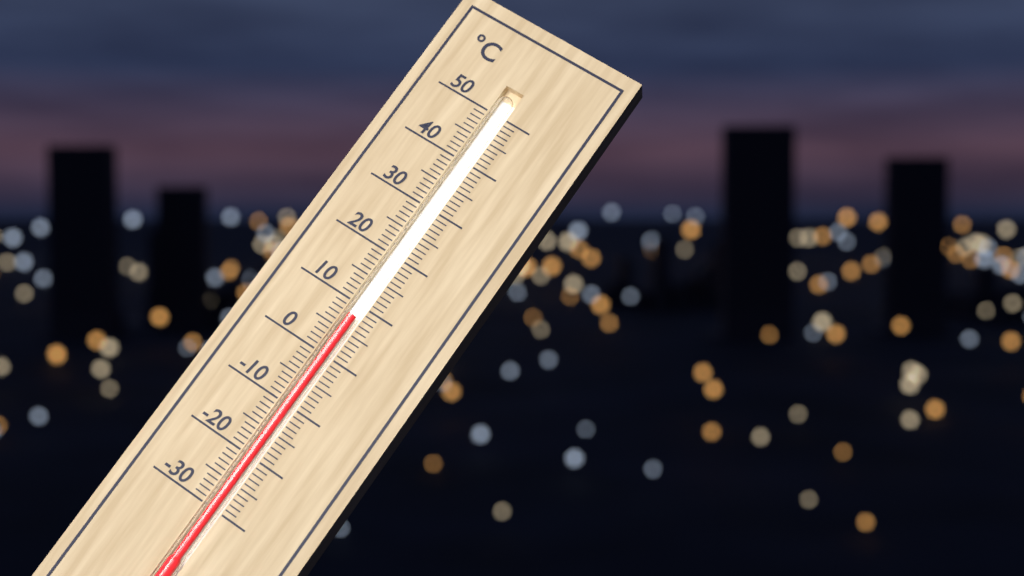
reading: 8 °C
